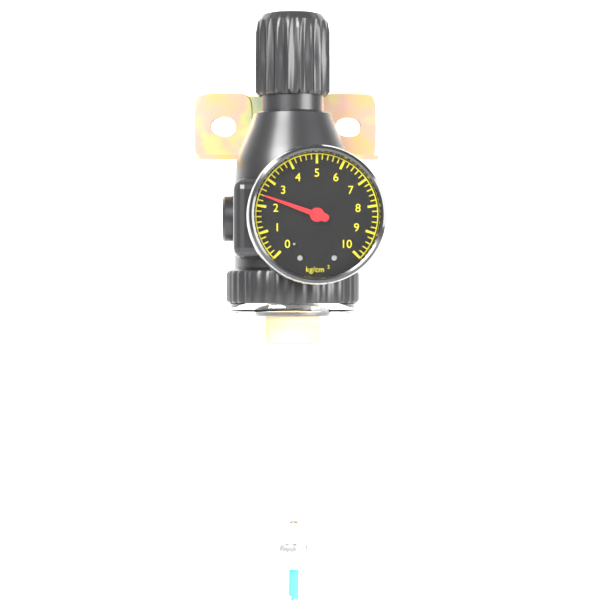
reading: 2.4 kg/cm²
